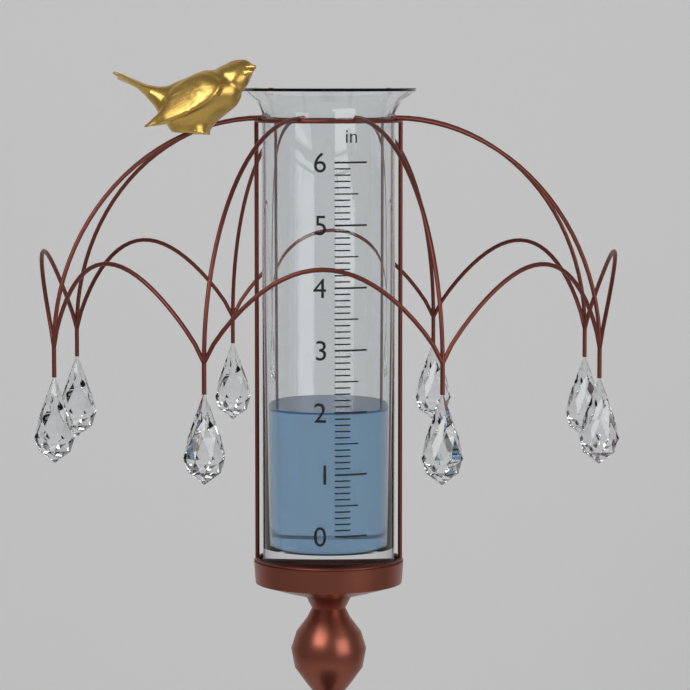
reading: 2.0 in
